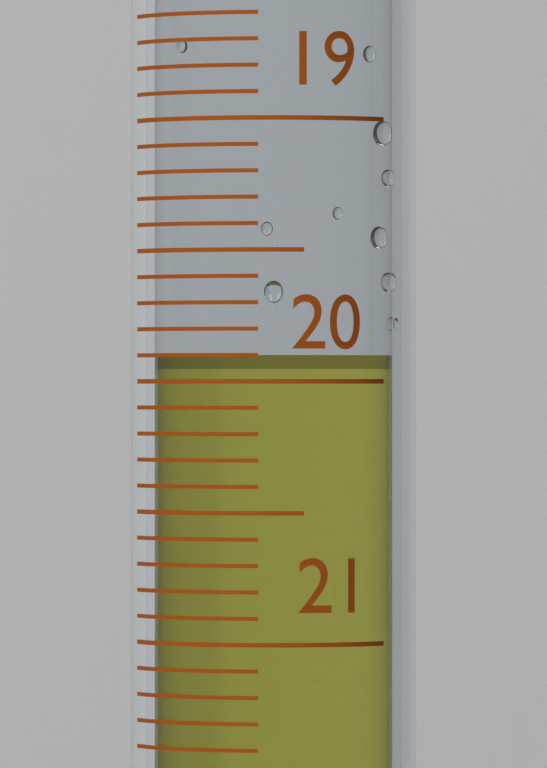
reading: 19.9 (no unit)
